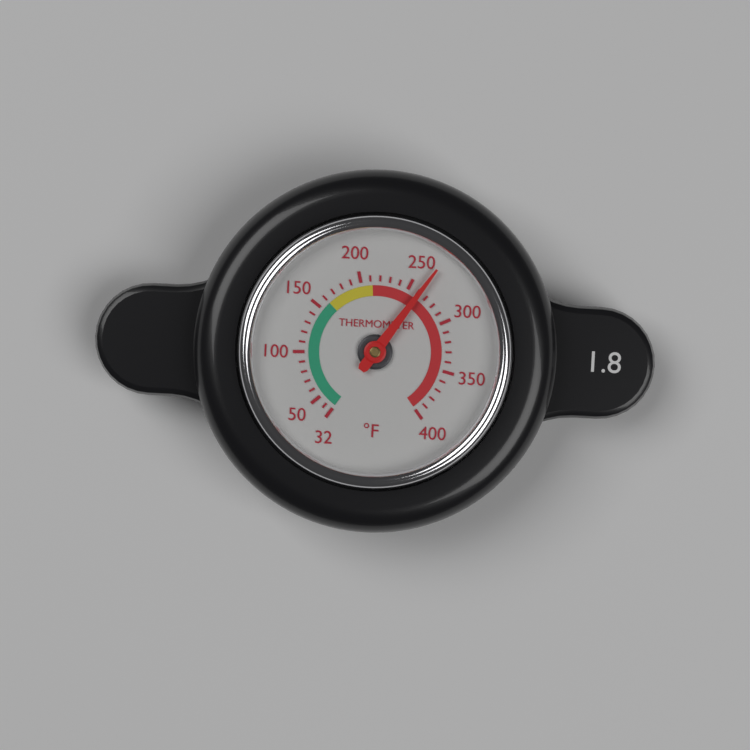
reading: 262 °F
